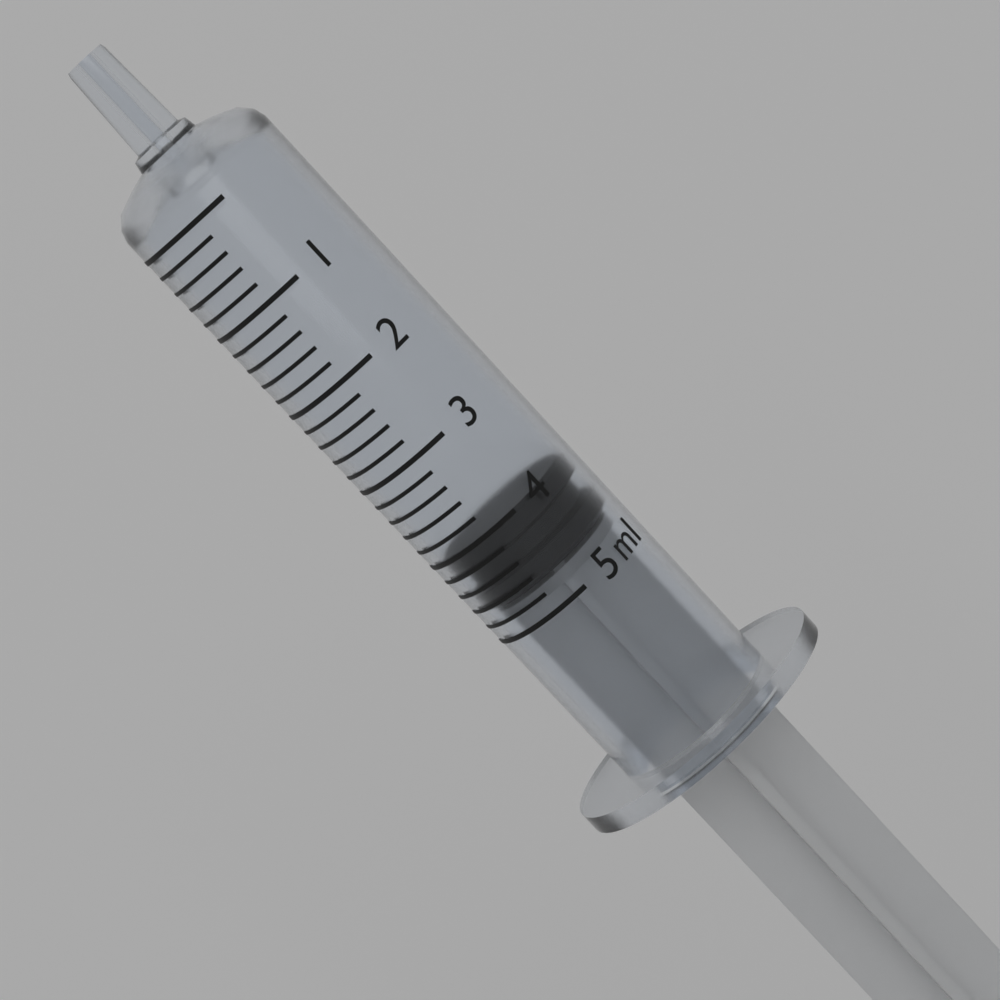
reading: 4.0 ml
